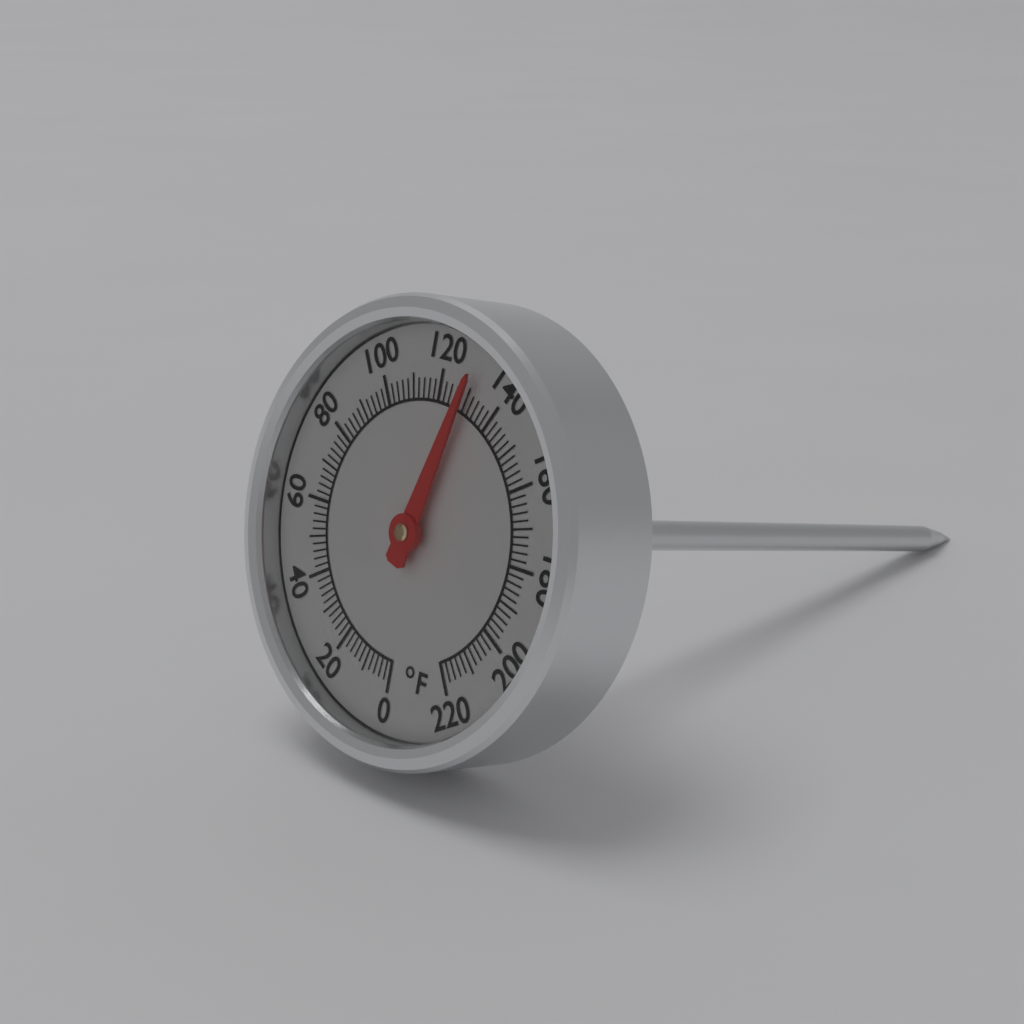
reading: 130 °F
